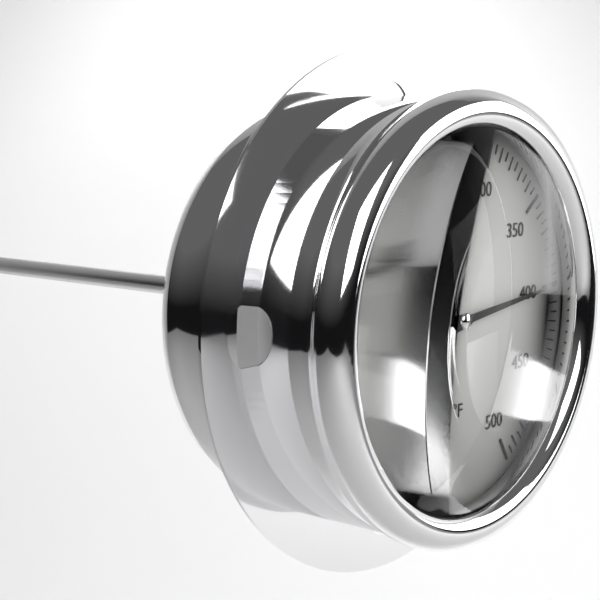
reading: 400 °F
